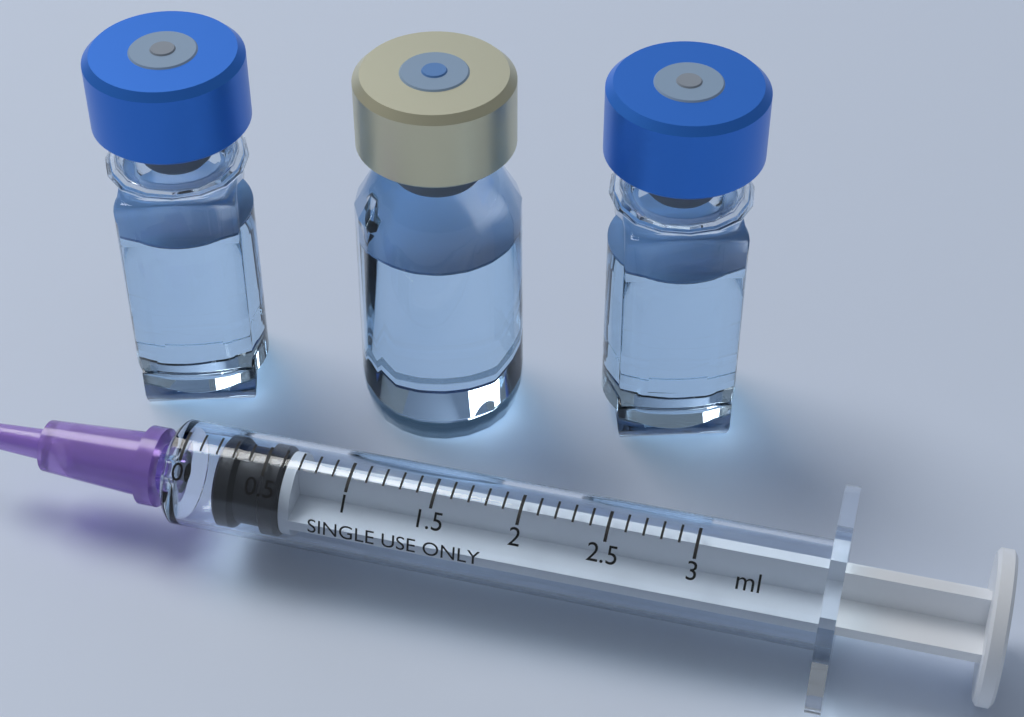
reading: 0.2 ml
